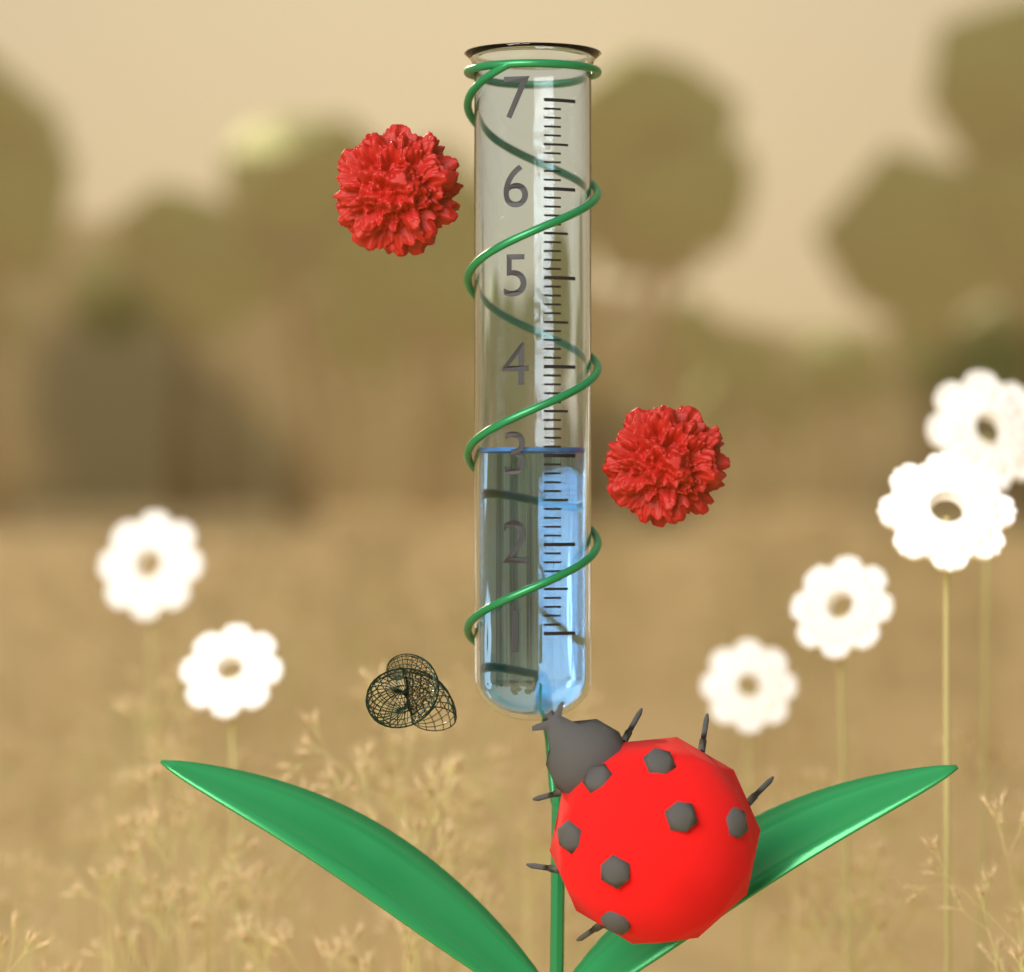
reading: 3.1 (no unit)
